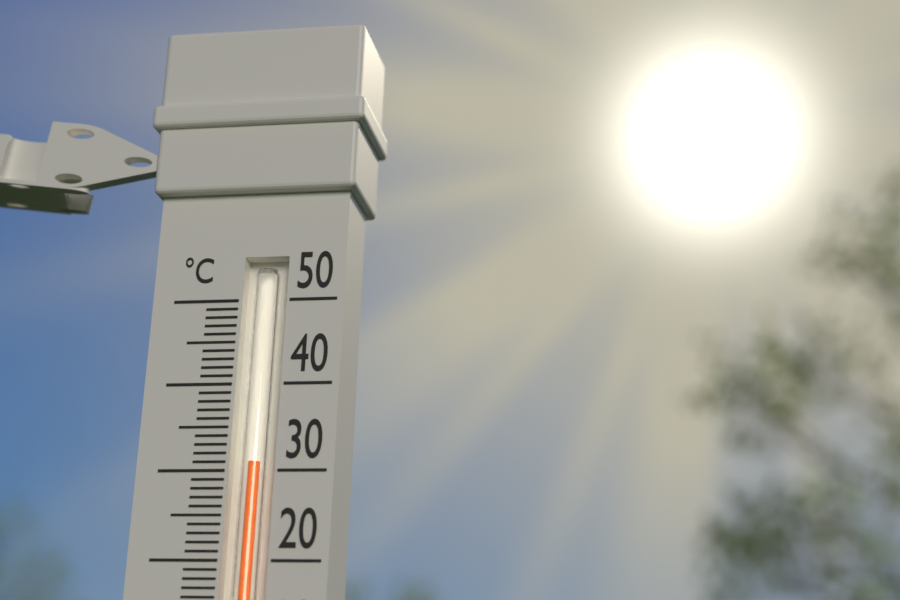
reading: 31 °C
